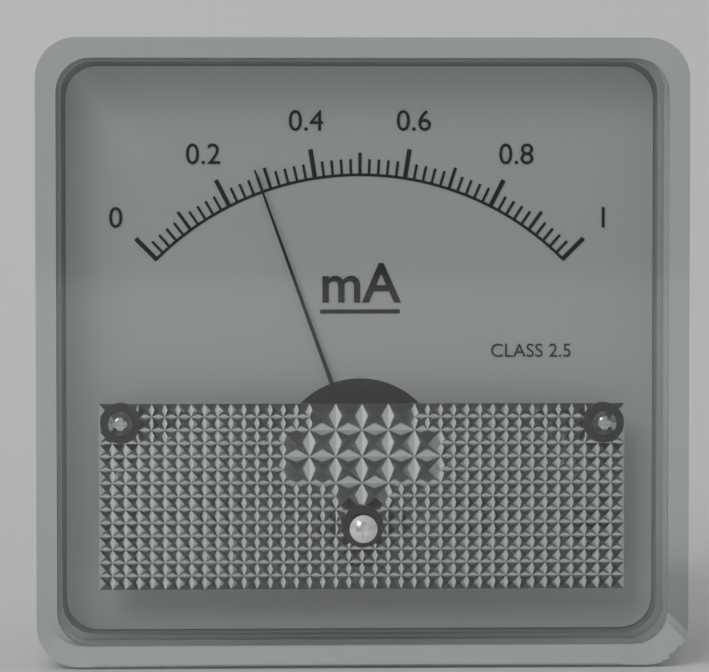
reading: 0.28 mA
